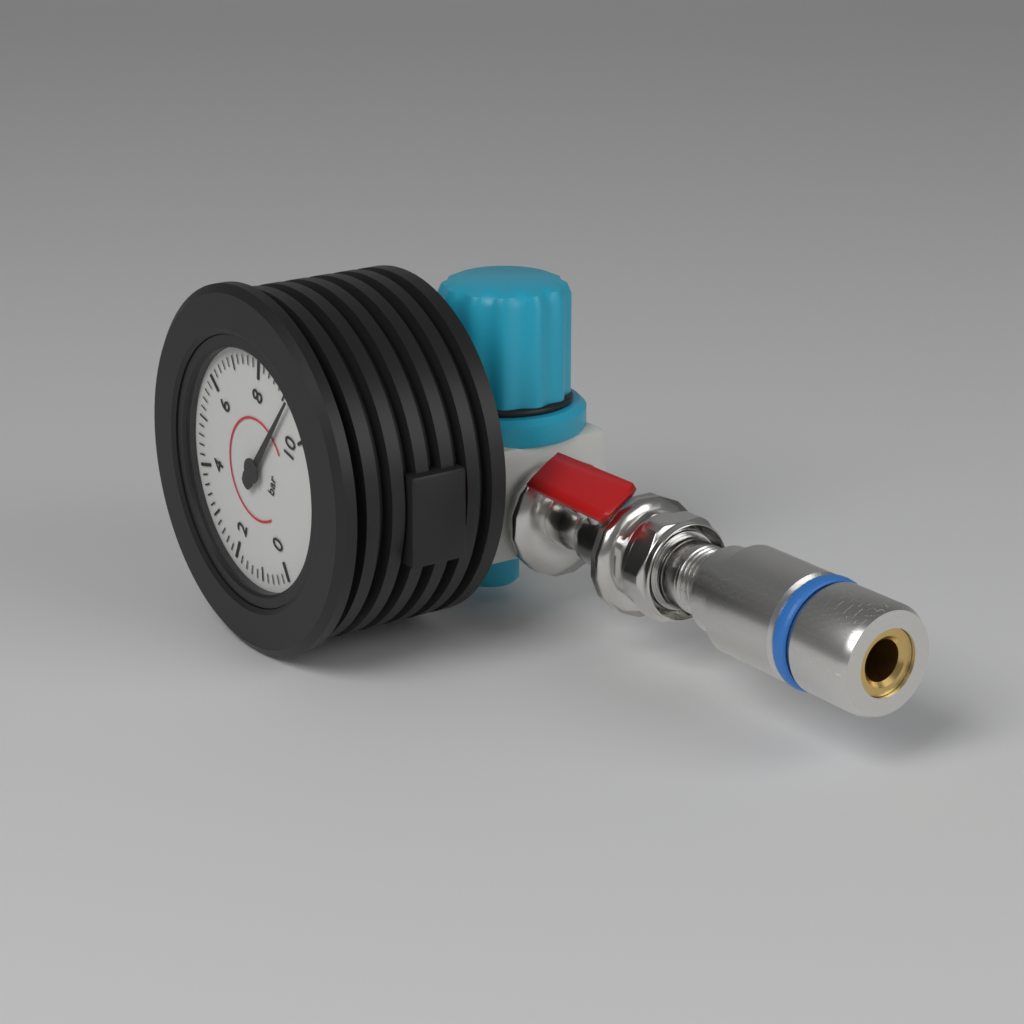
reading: 9.2 bar
